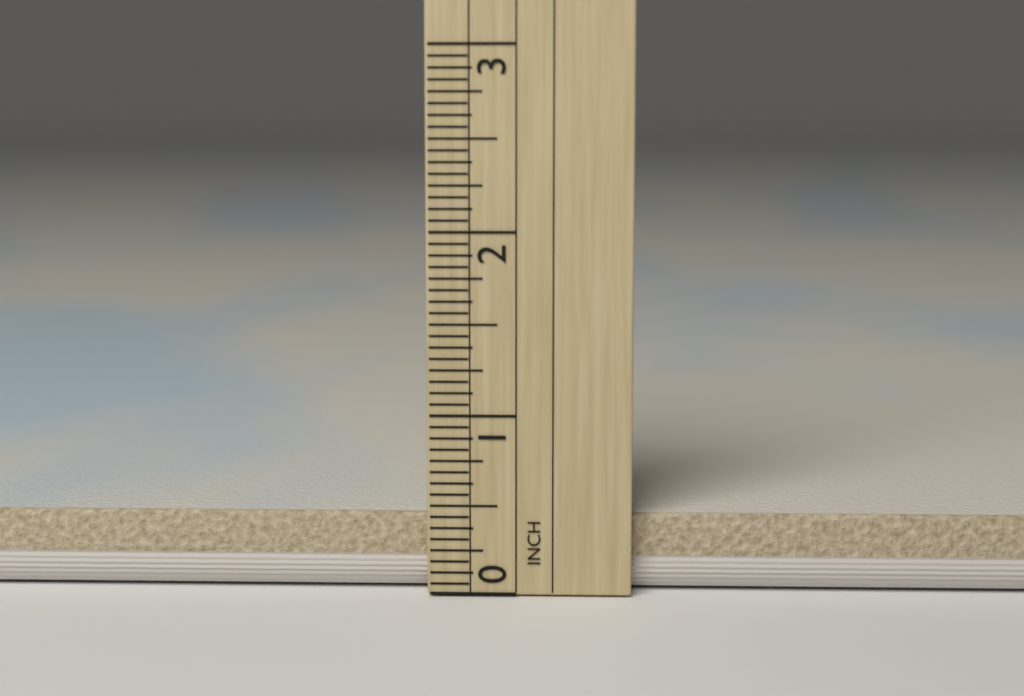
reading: 0.4375 in
